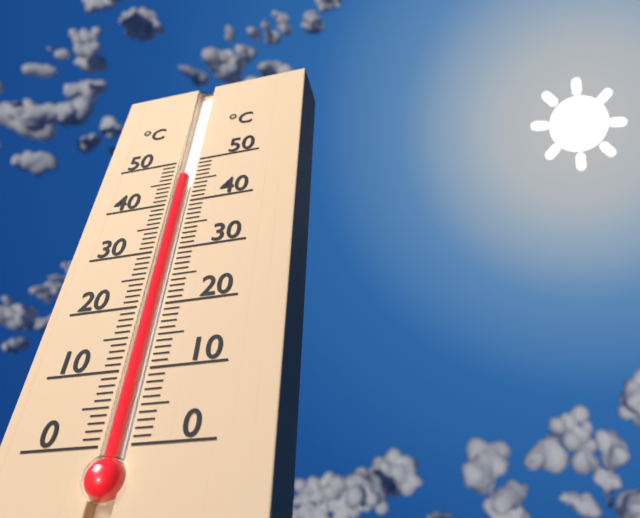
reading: 46 °C
